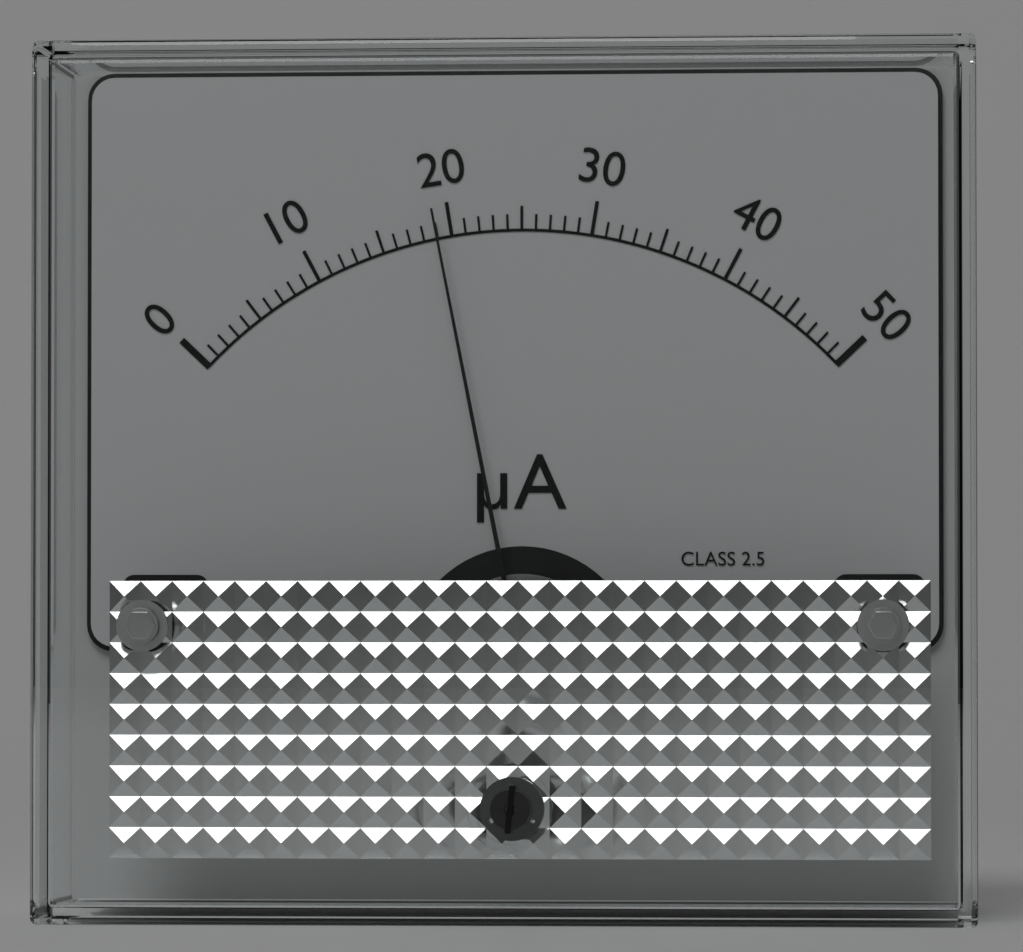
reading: 19 µA
